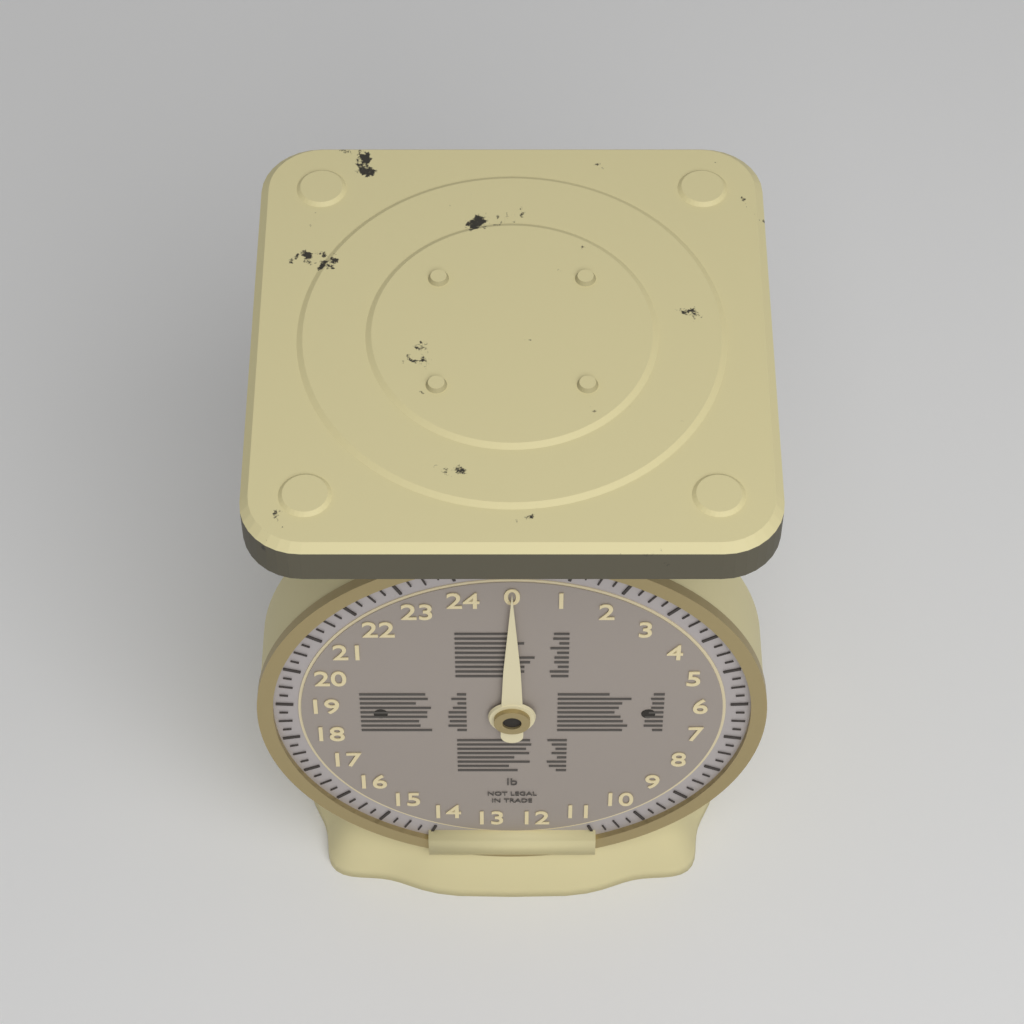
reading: 0.00 lb
